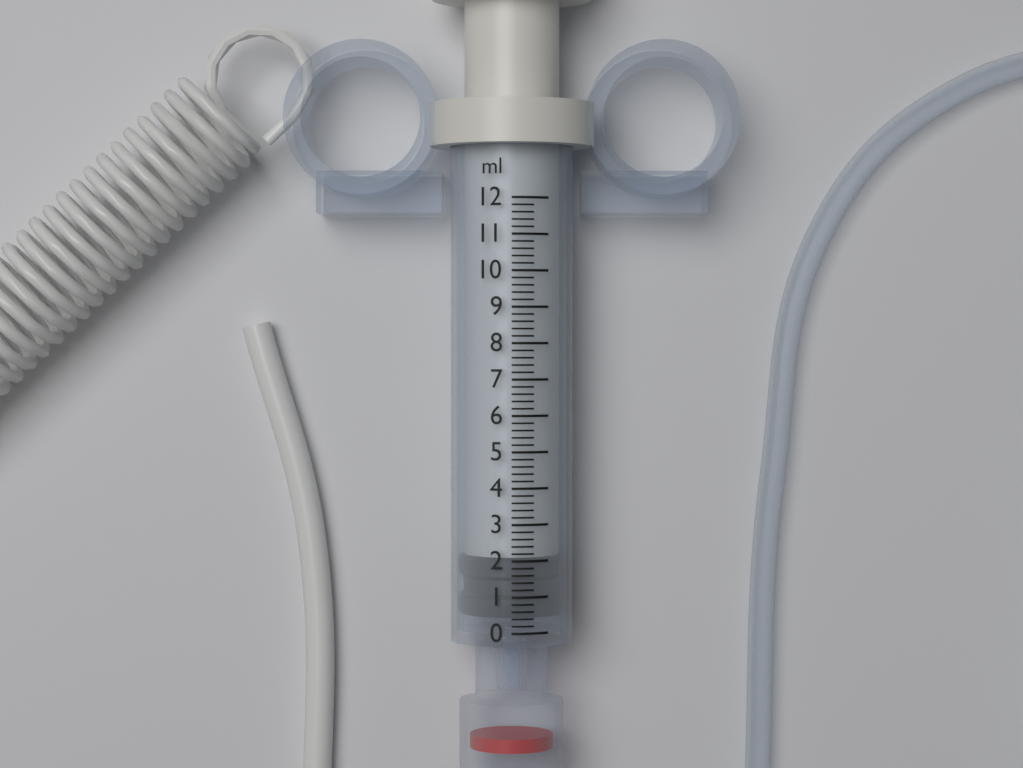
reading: 0.4 ml
